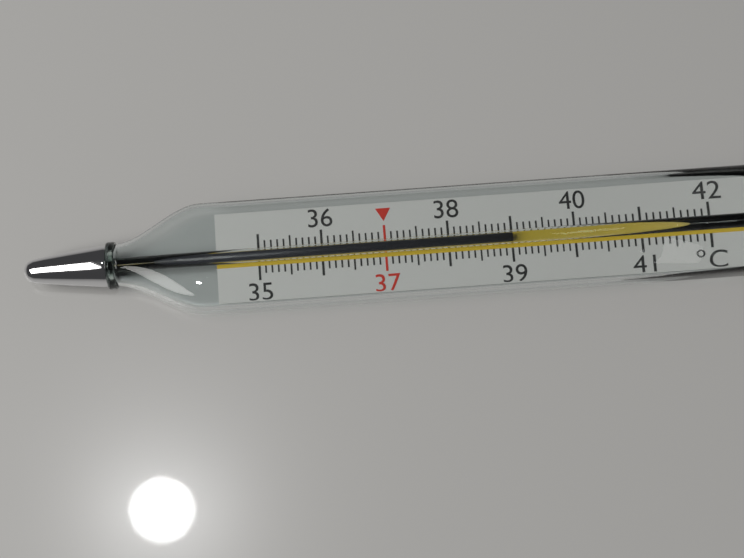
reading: 39.0 °C
